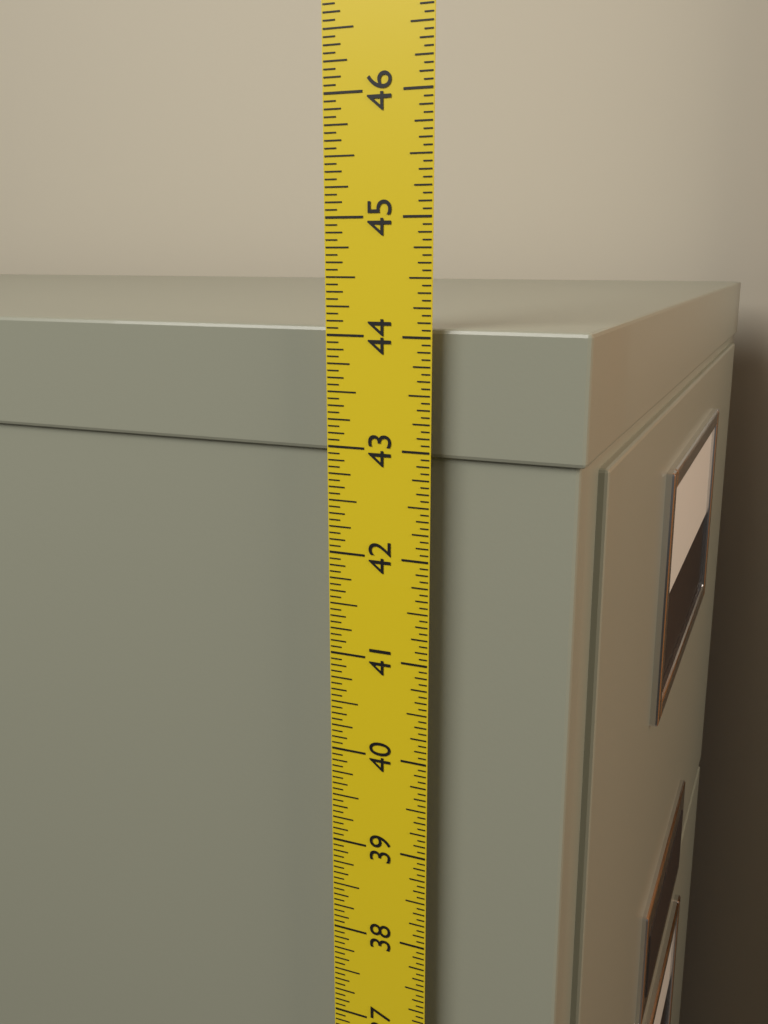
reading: 44.0625 in
